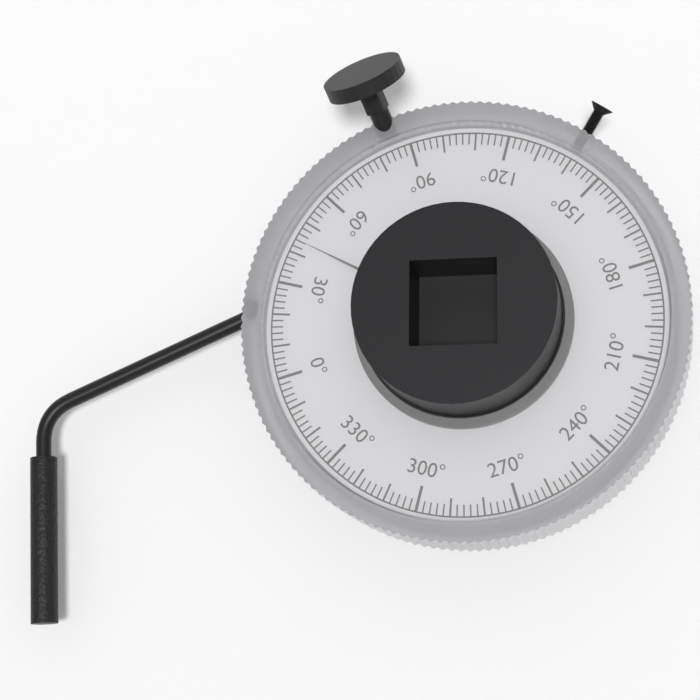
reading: 44 °
